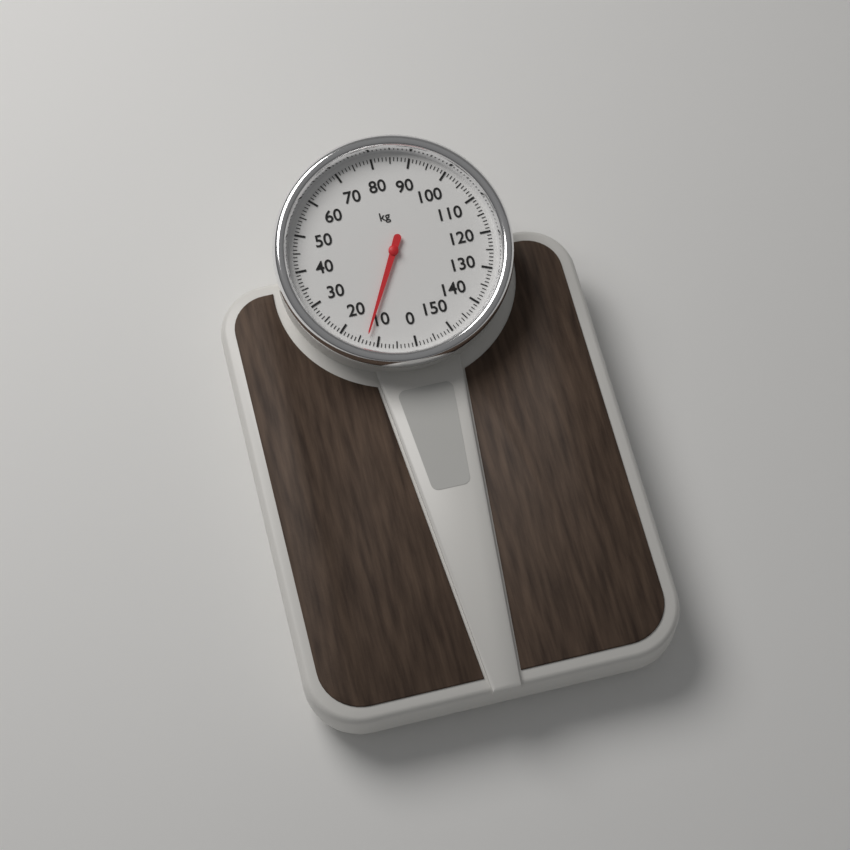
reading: 13 kg
